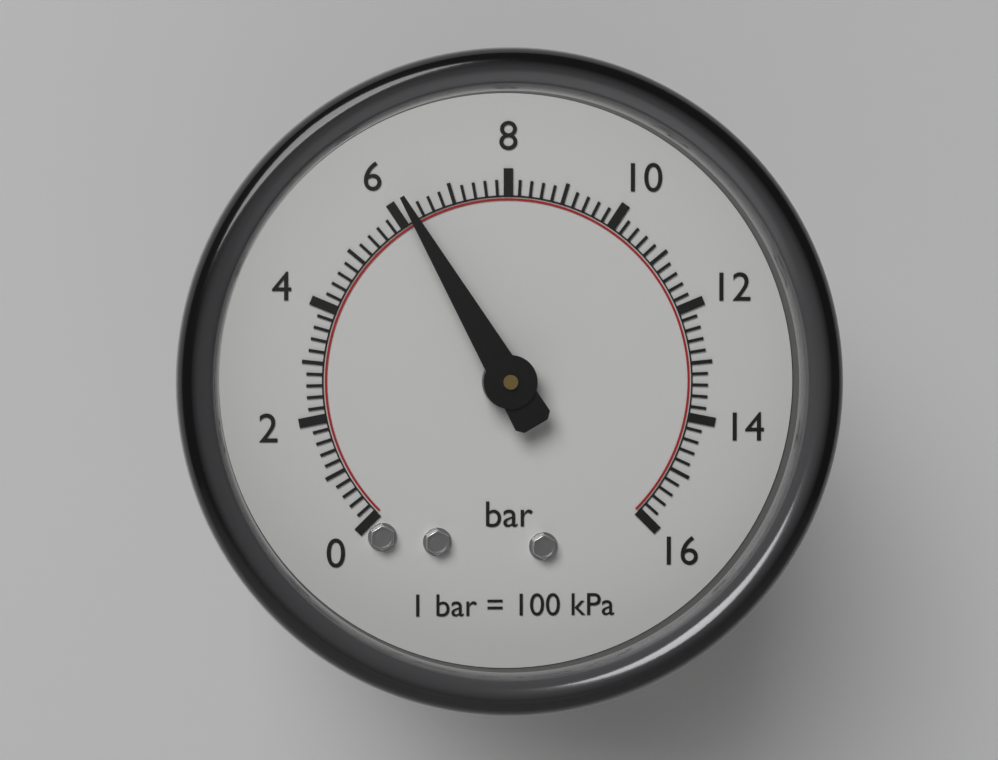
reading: 6.2 bar
